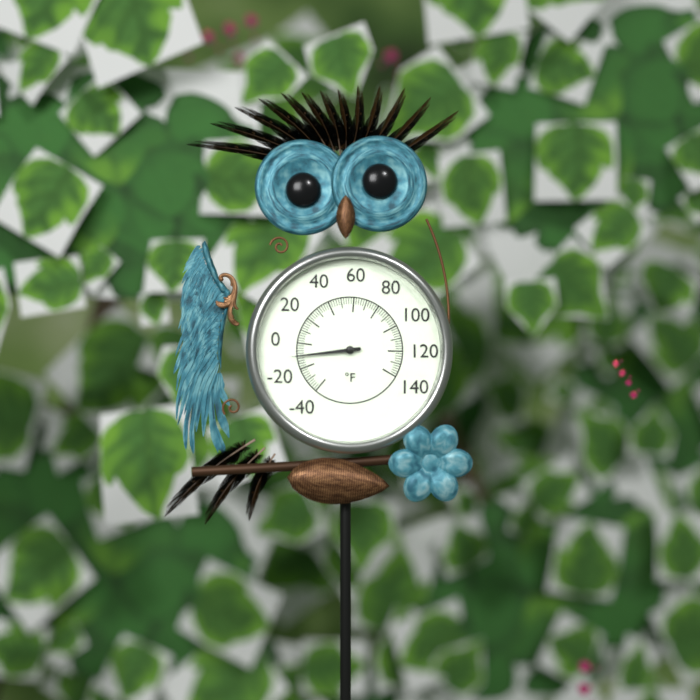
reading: -10 °F
